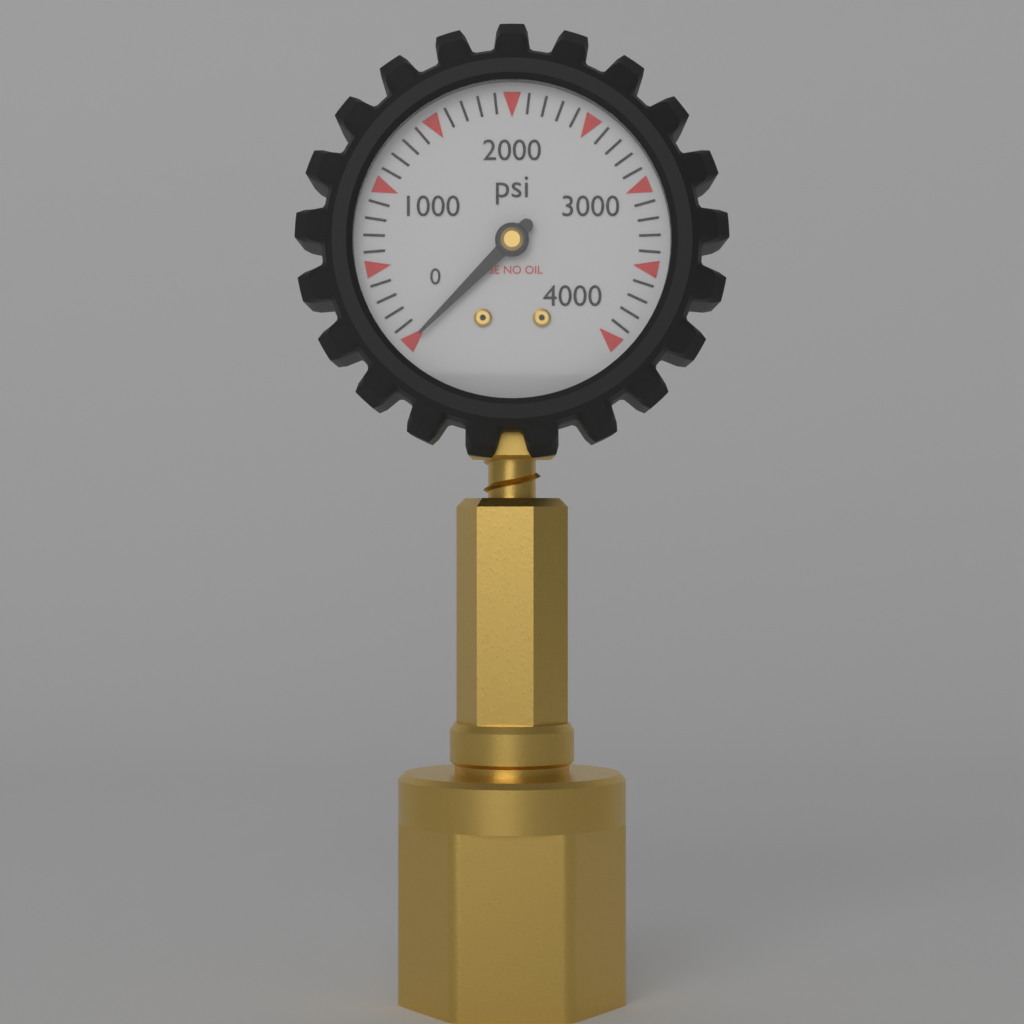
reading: 0 psi
